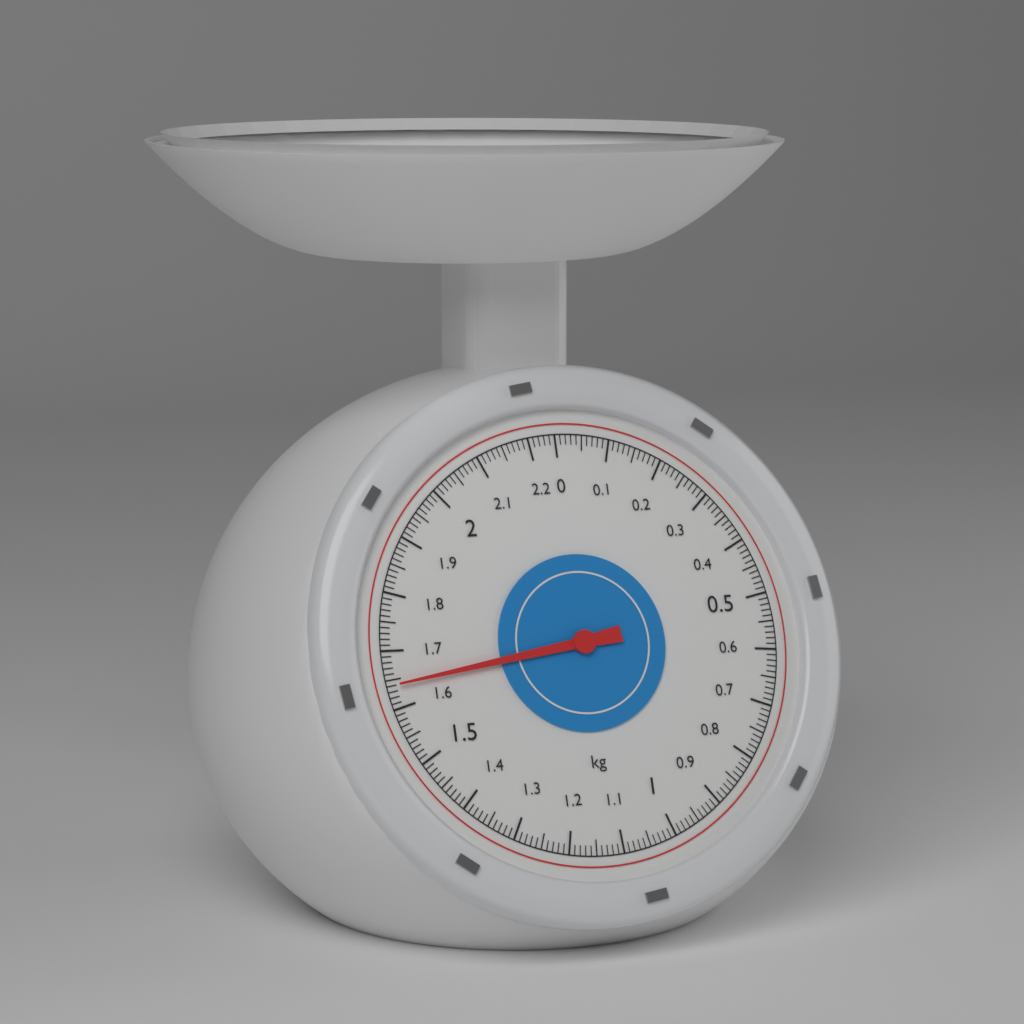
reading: 1.64 kg
